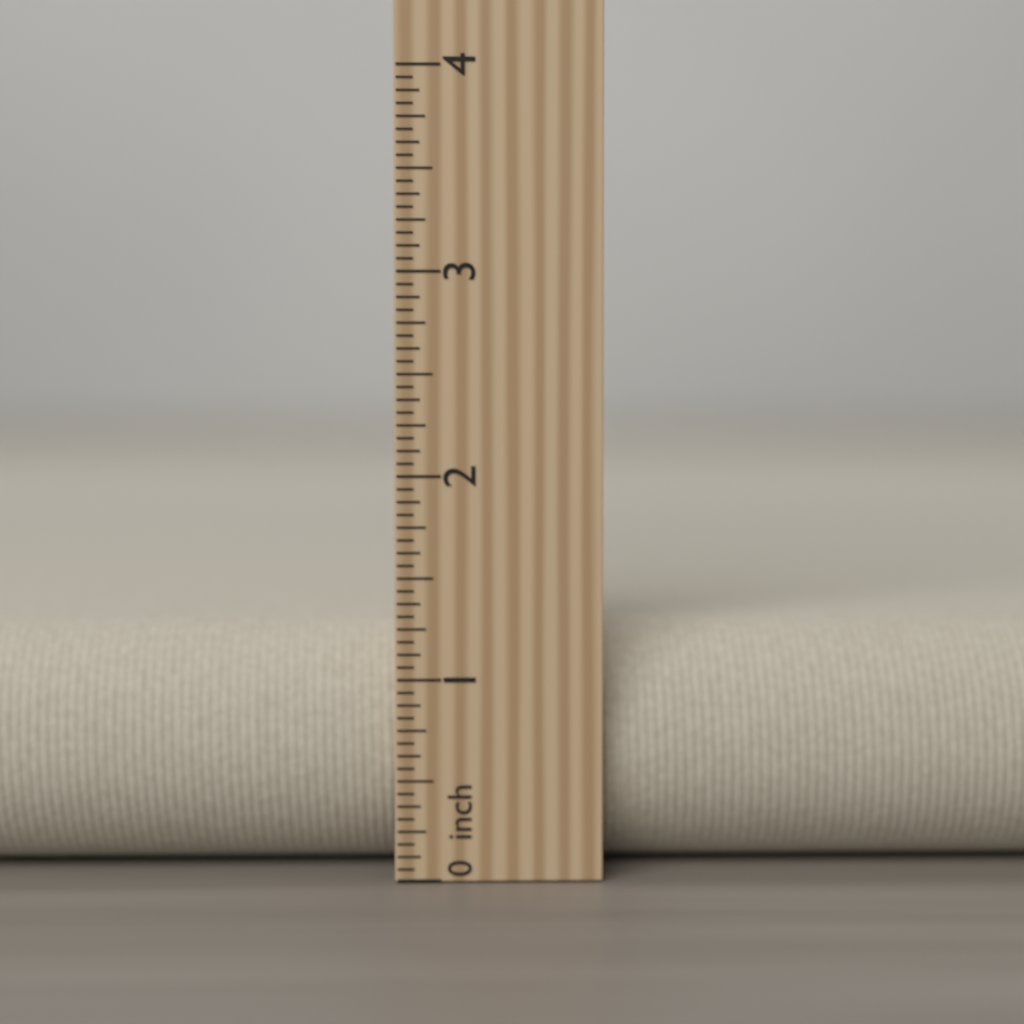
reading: 1.2500 inch
